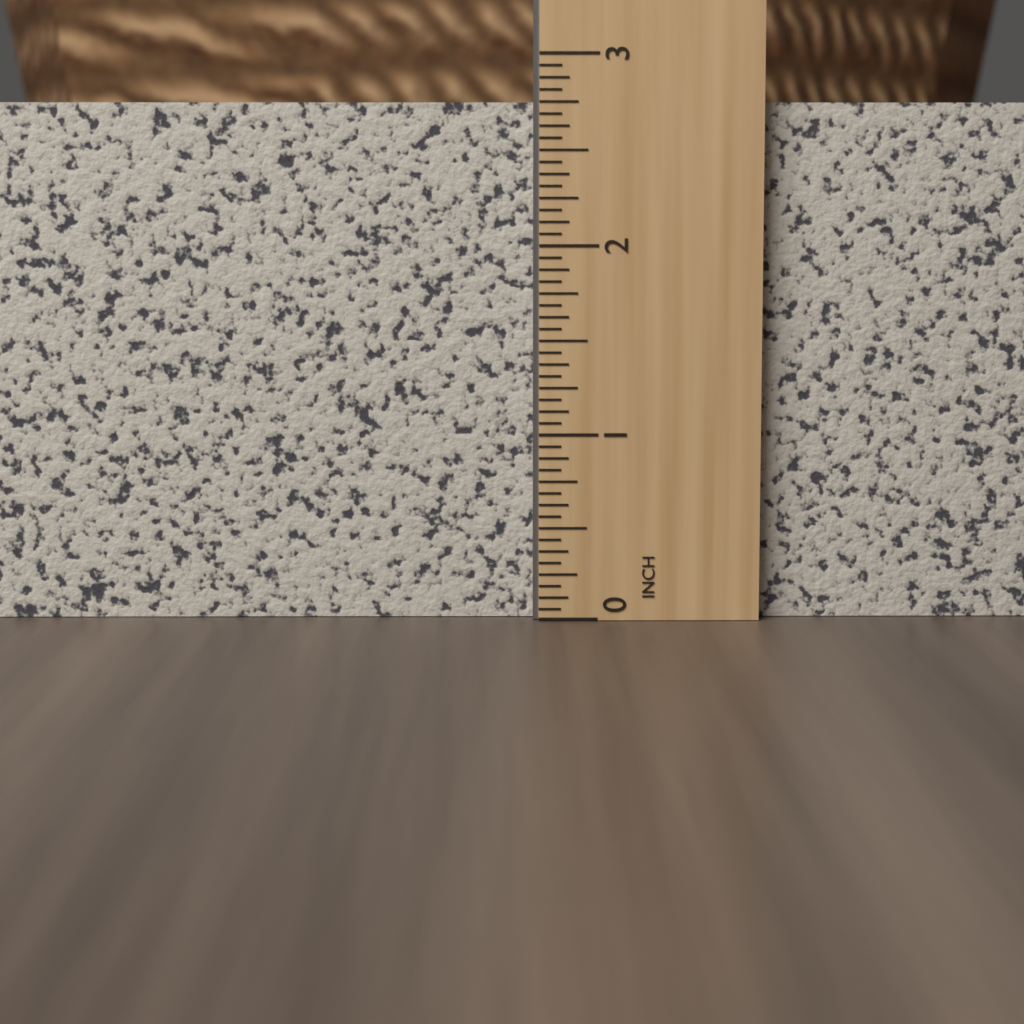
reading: 2.7500 in
